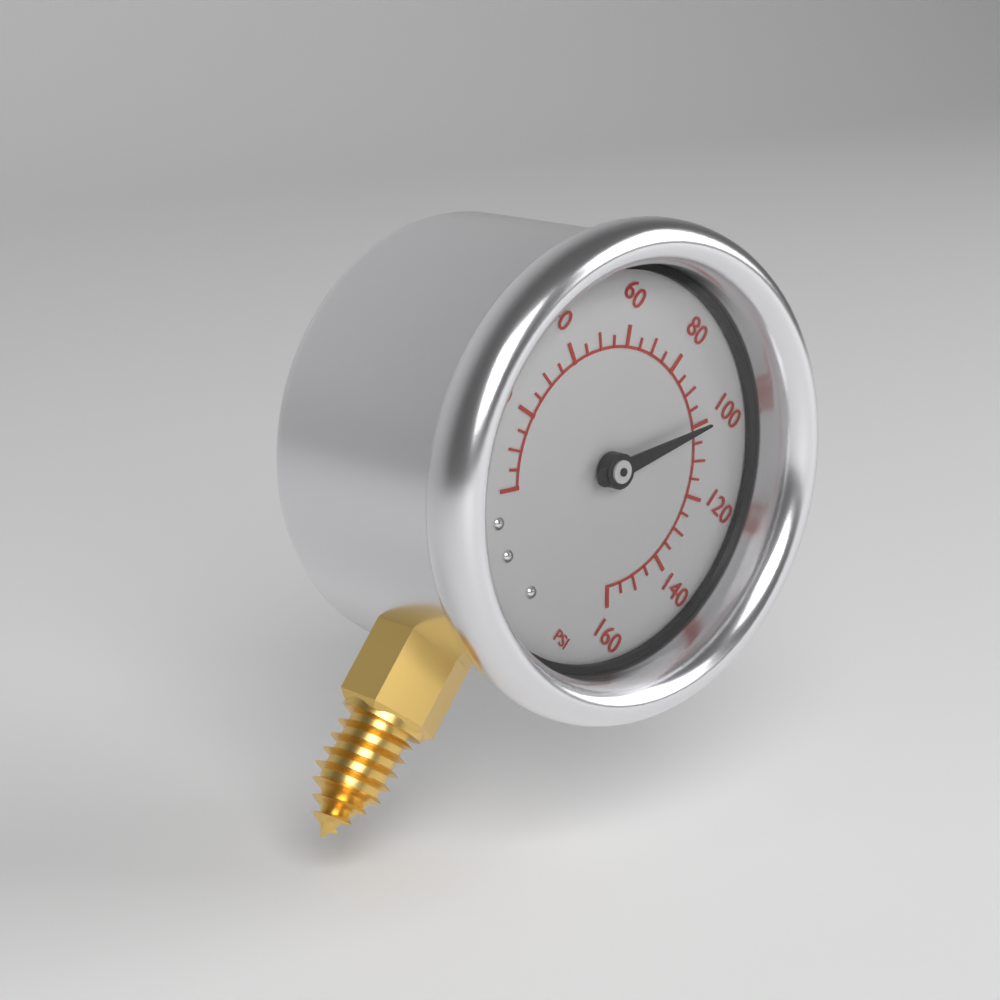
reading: 100 psi
